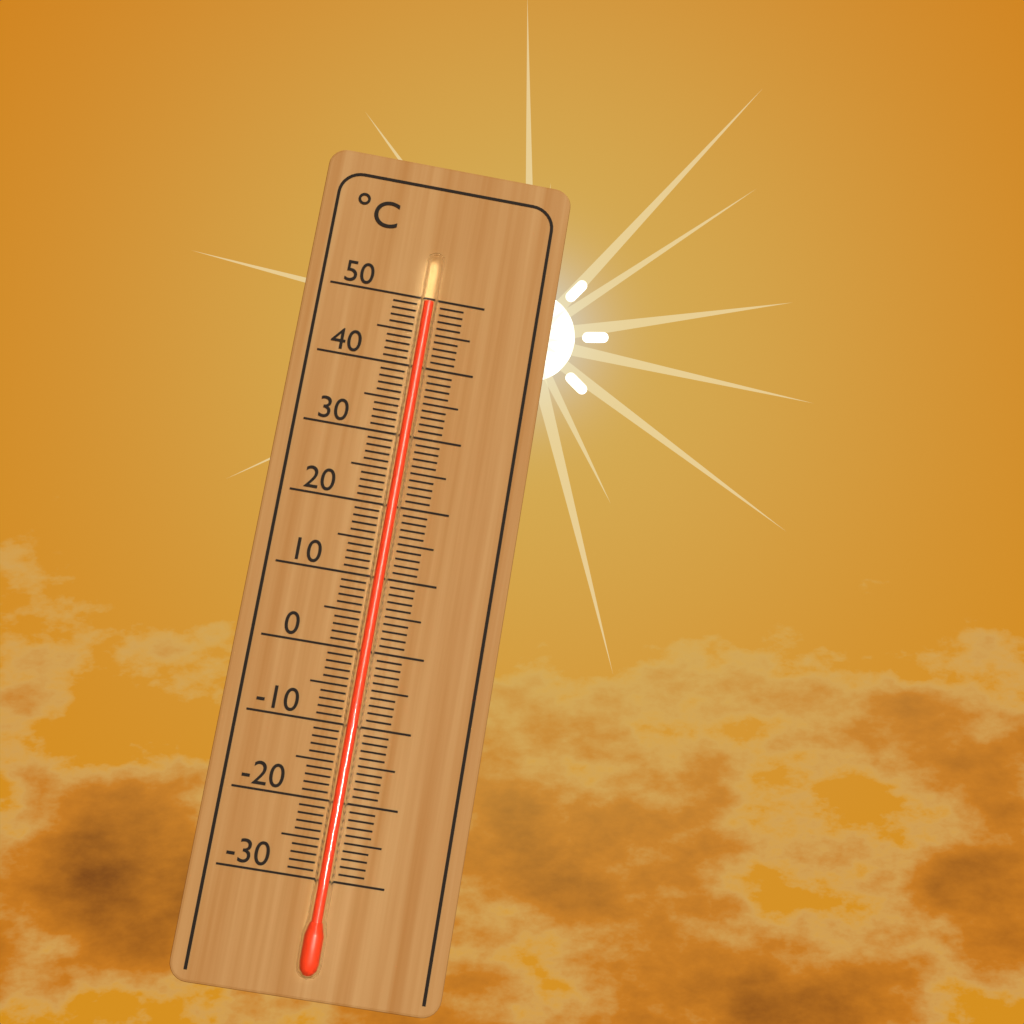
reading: 49 °C
